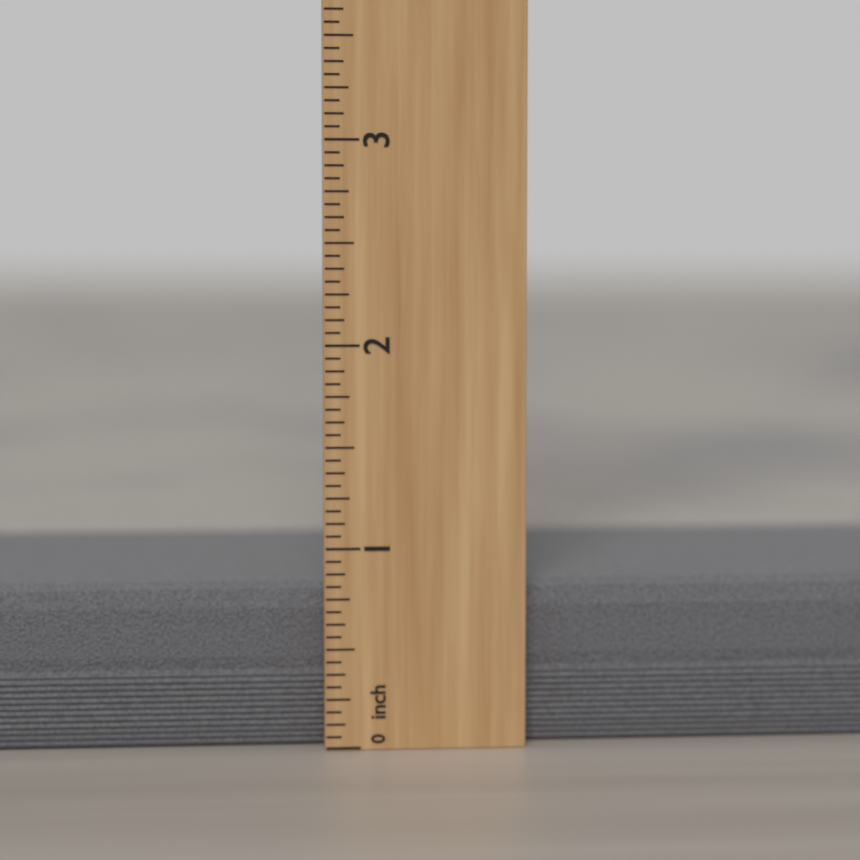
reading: 0.8125 inch
